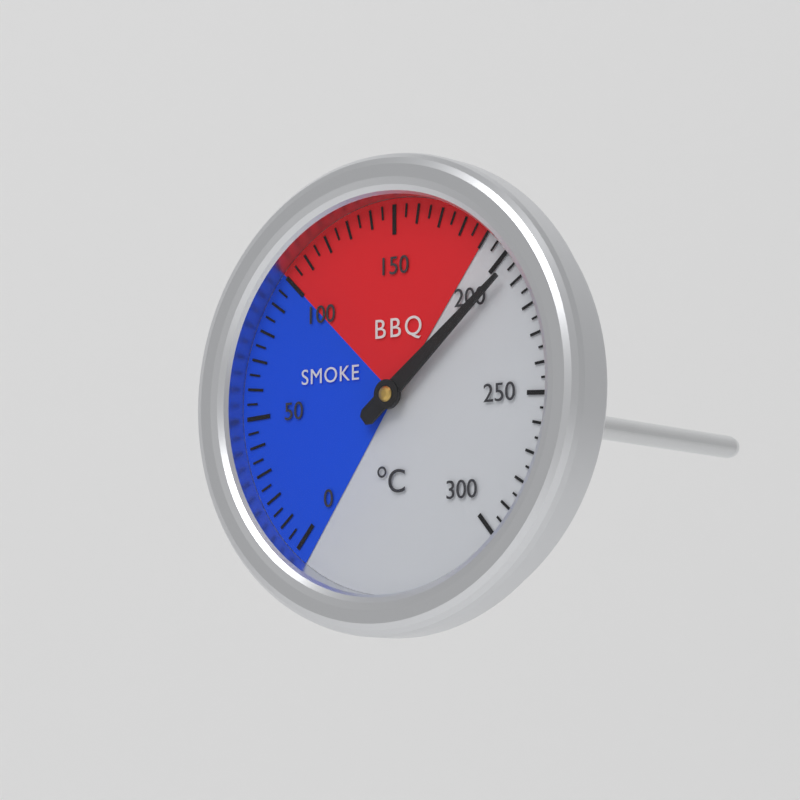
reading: 205 °C
